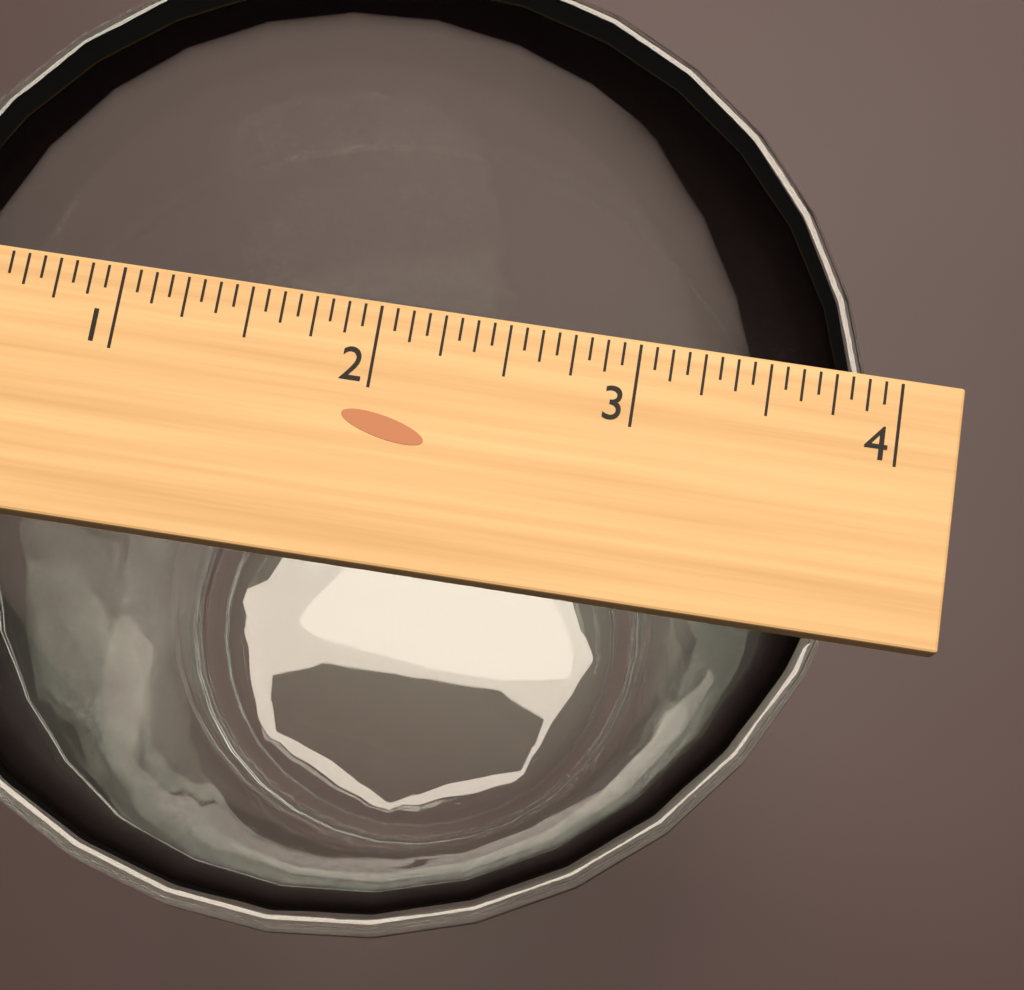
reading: 3.9375 inch
